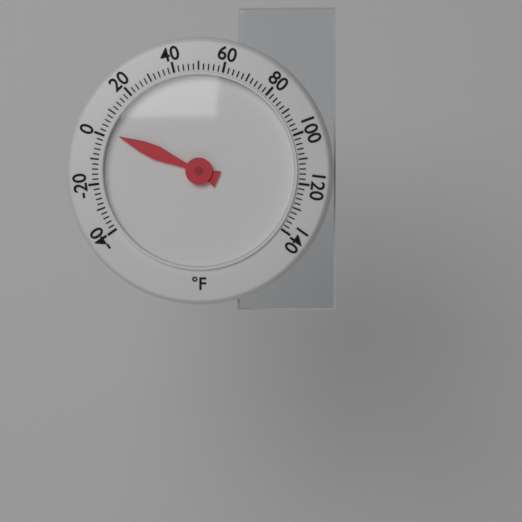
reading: 2 °F
